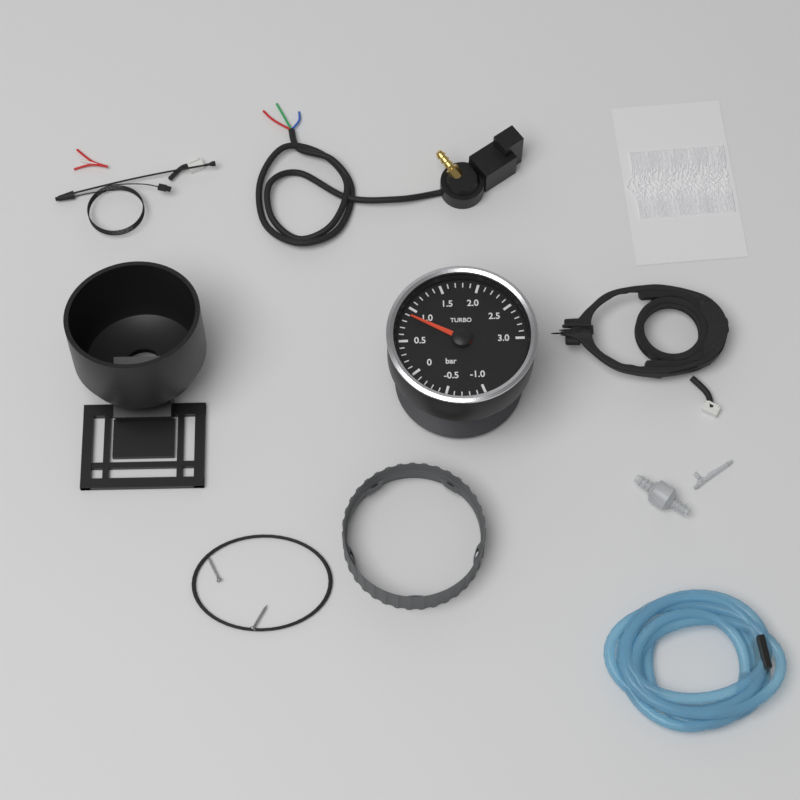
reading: 0.9 bar
